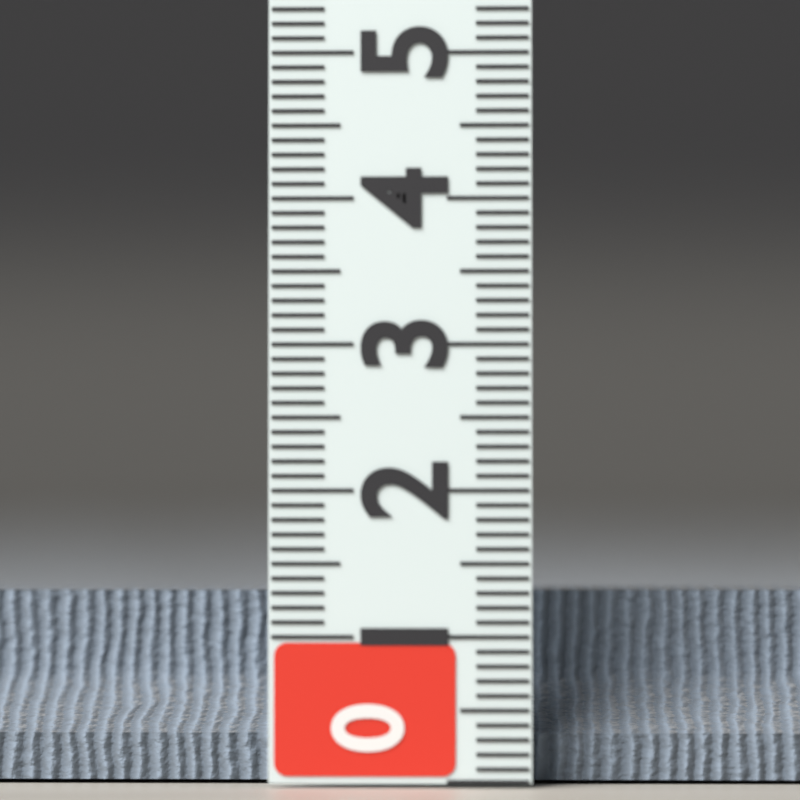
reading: 1.3 (no unit)
